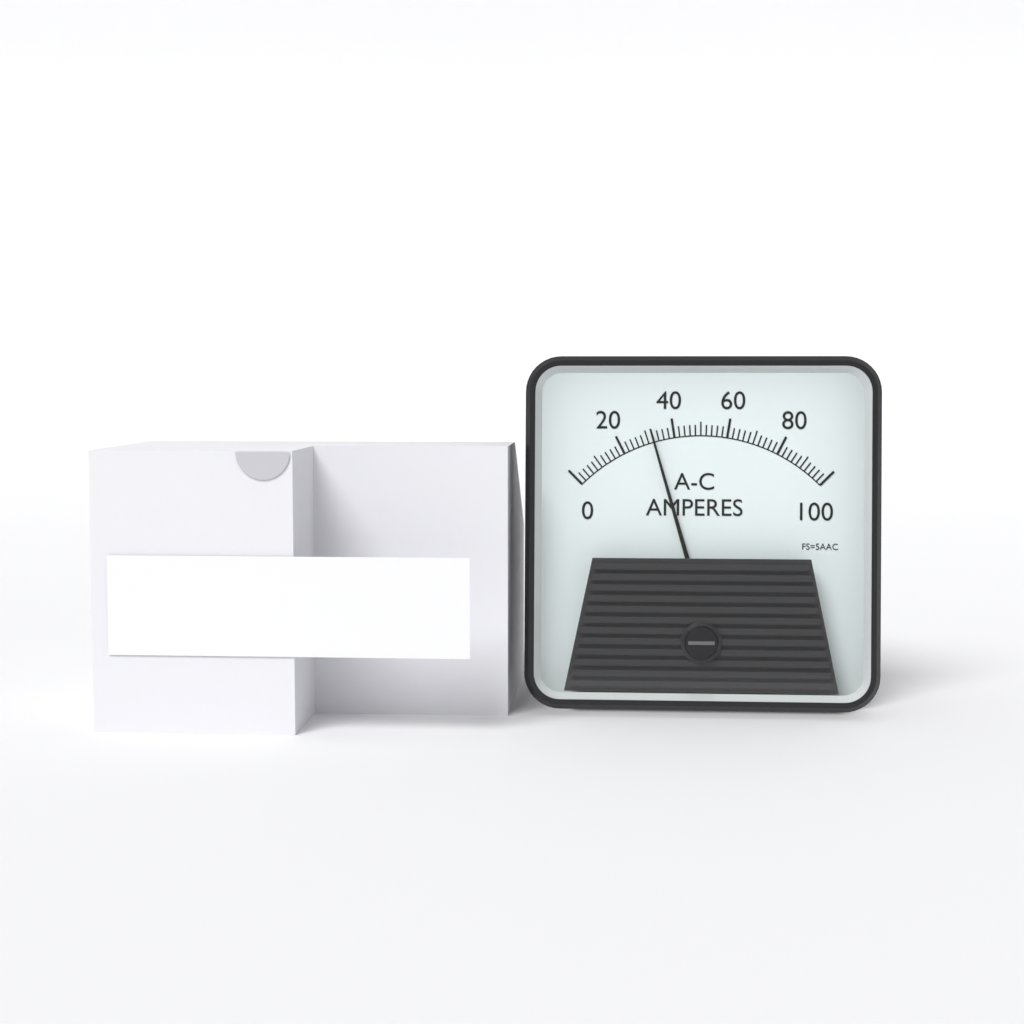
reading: 32 A
